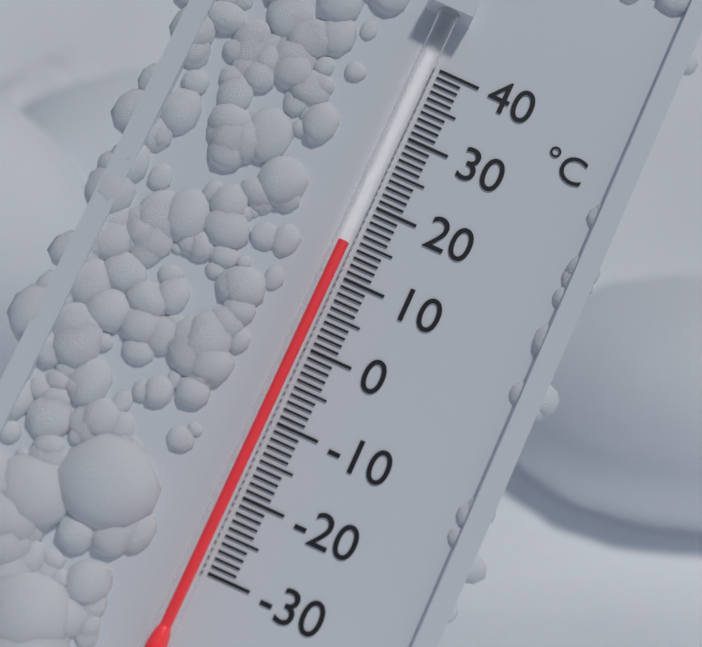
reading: 14 °C
